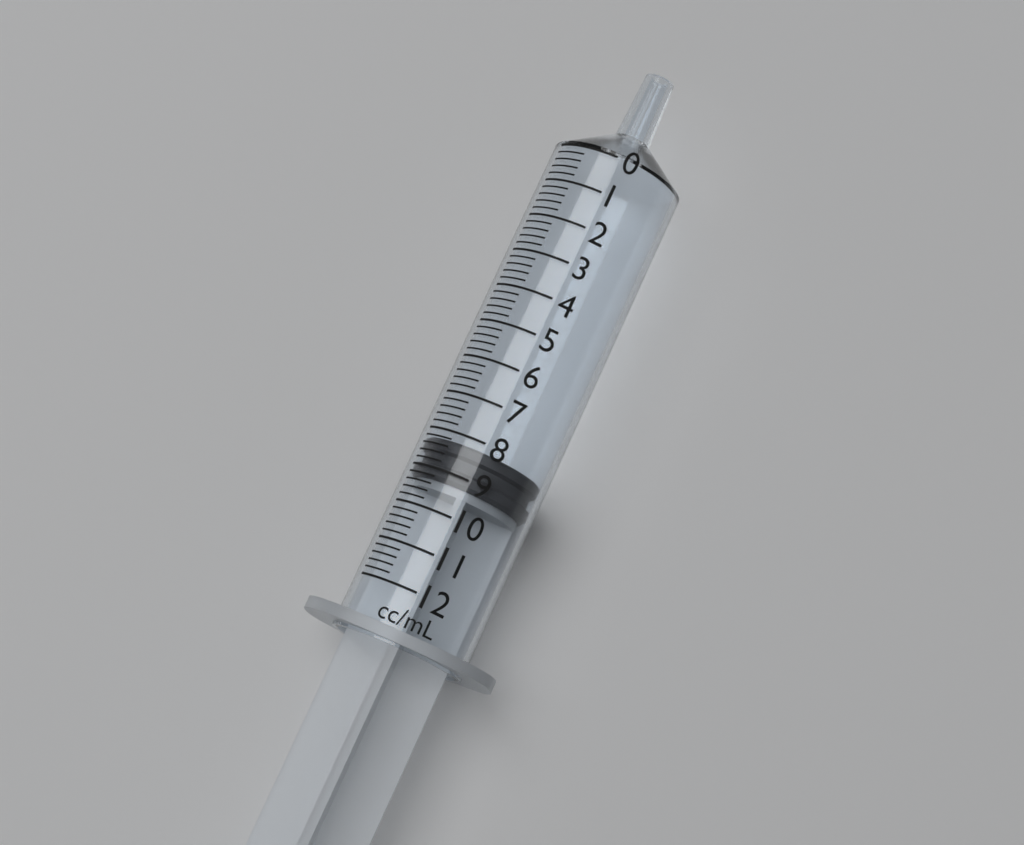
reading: 8.2 ml
